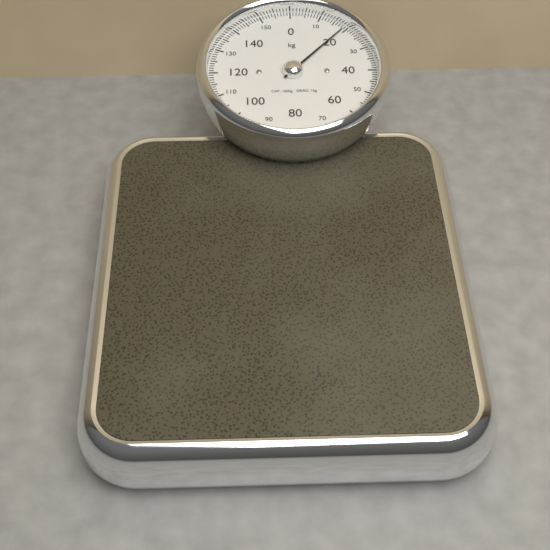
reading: 19 kg
